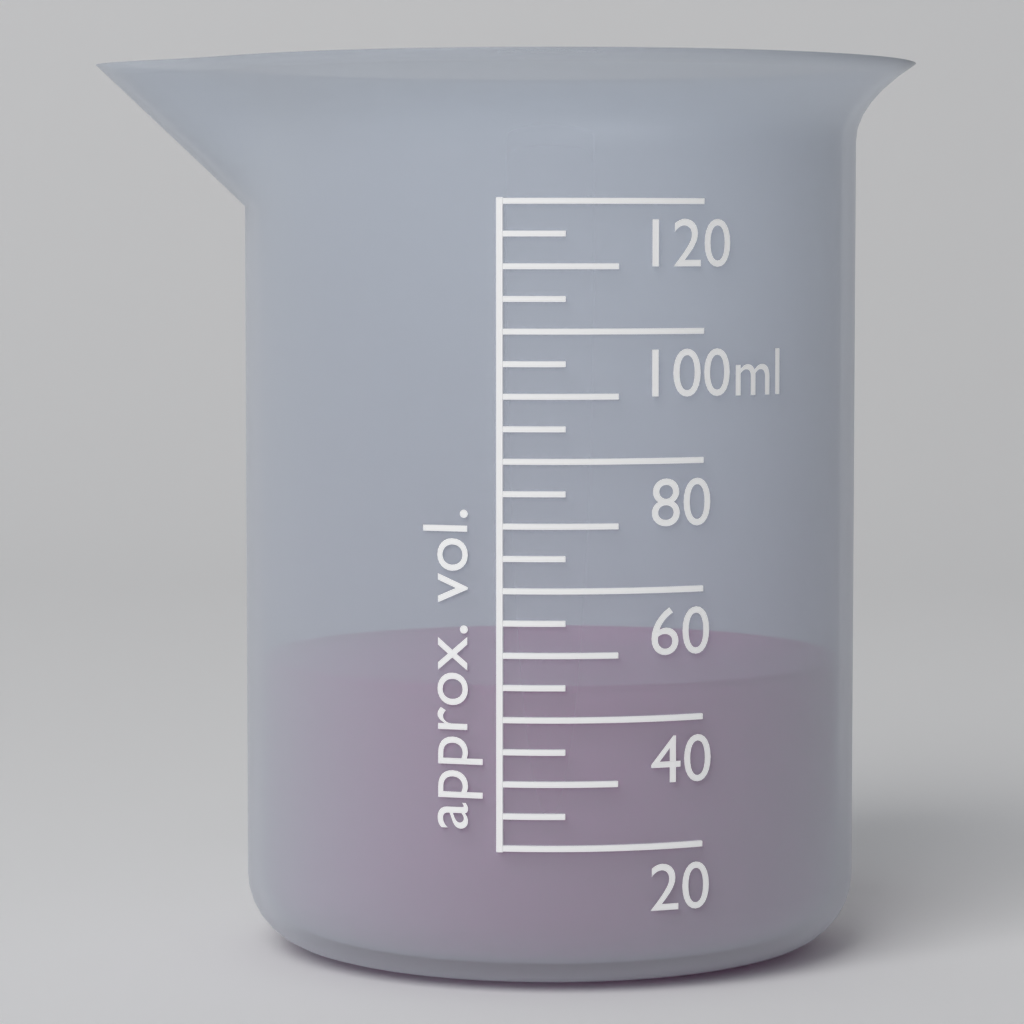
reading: 45 ml
